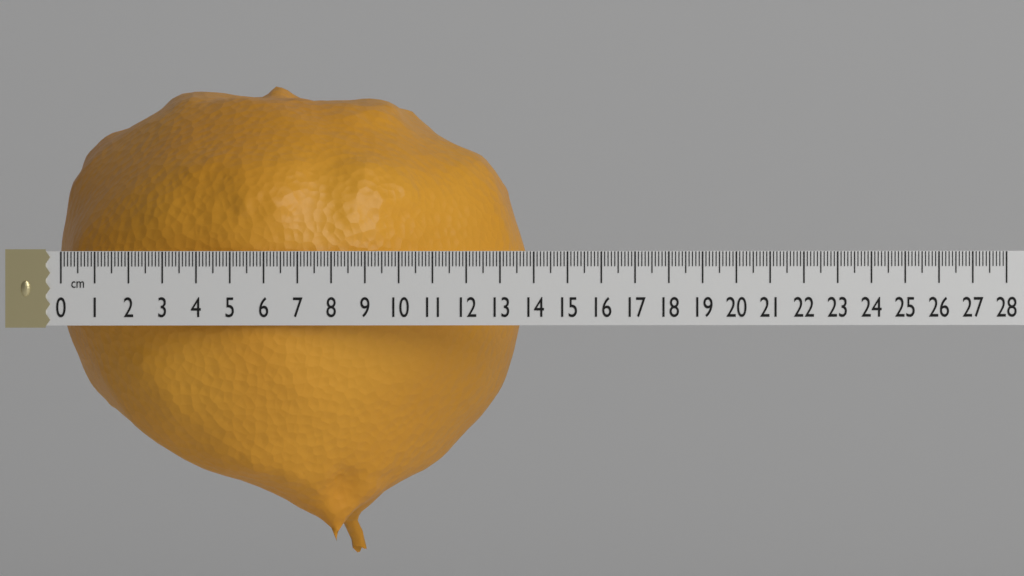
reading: 13.9 cm
